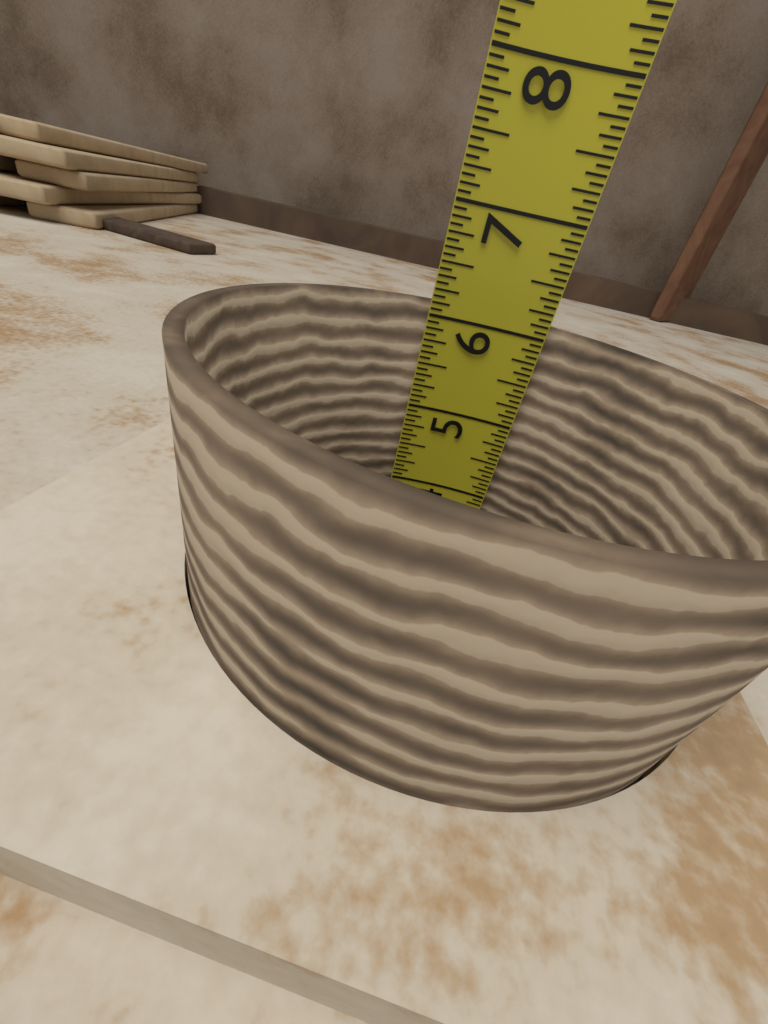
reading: 6.1250 in
